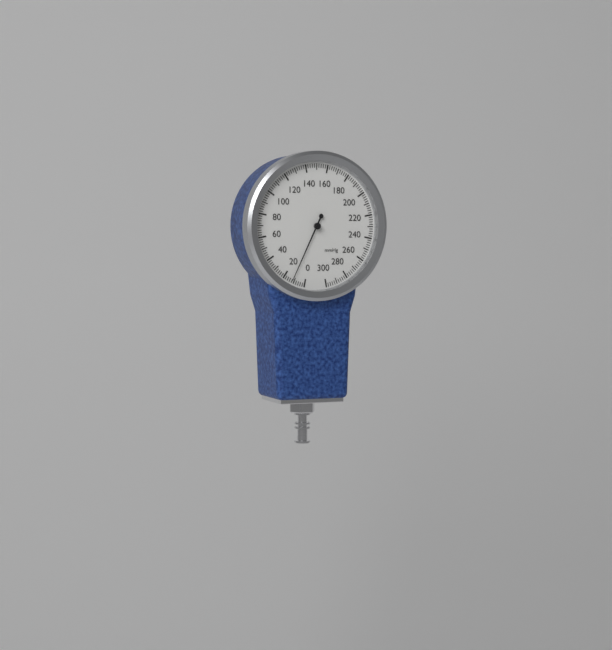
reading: 12 mmHg
